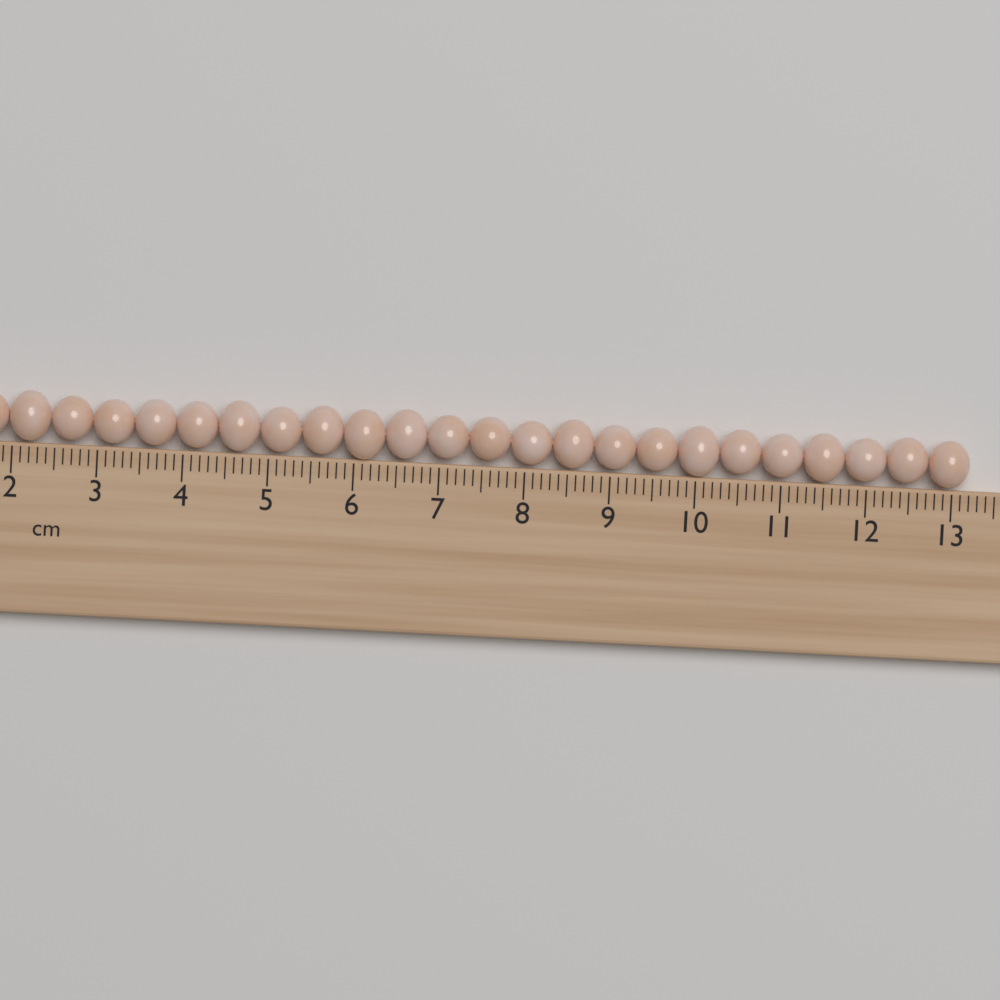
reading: 13.2 cm
